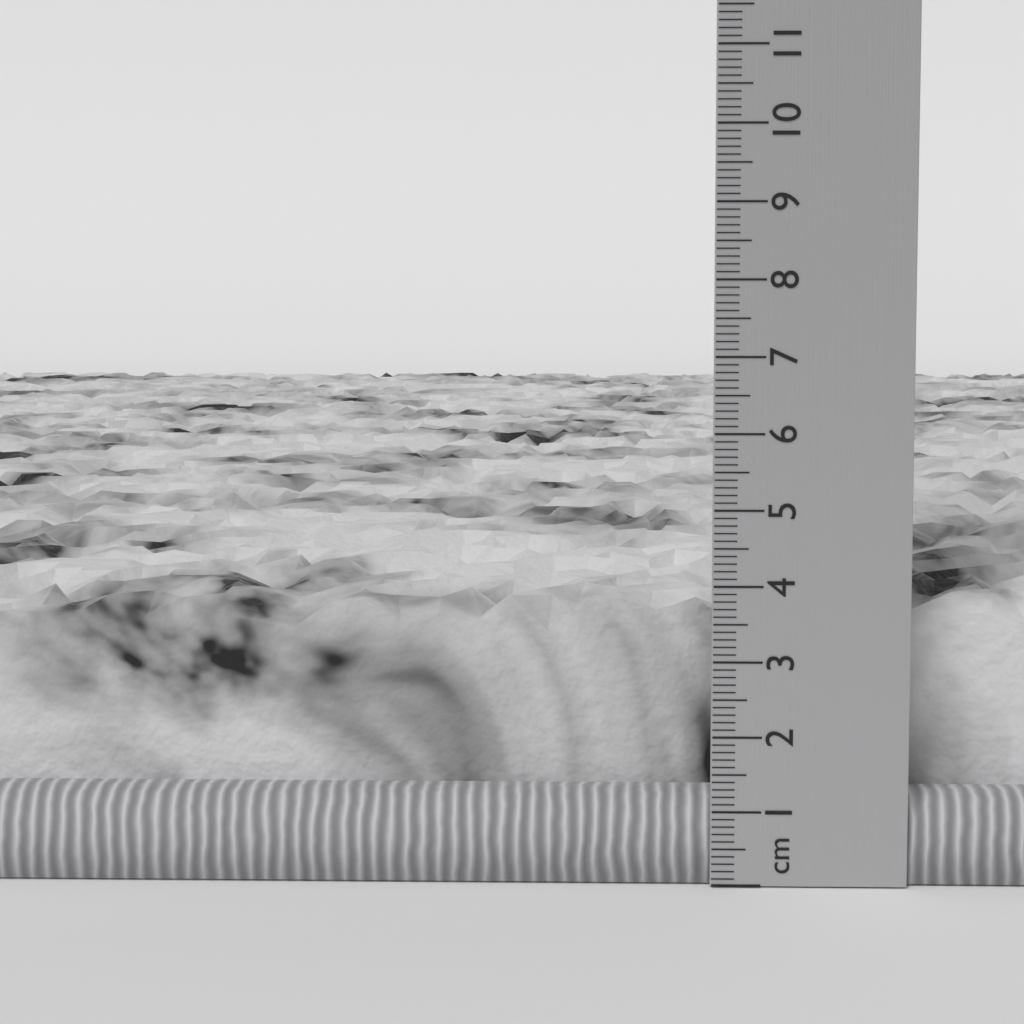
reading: 3.7 cm
